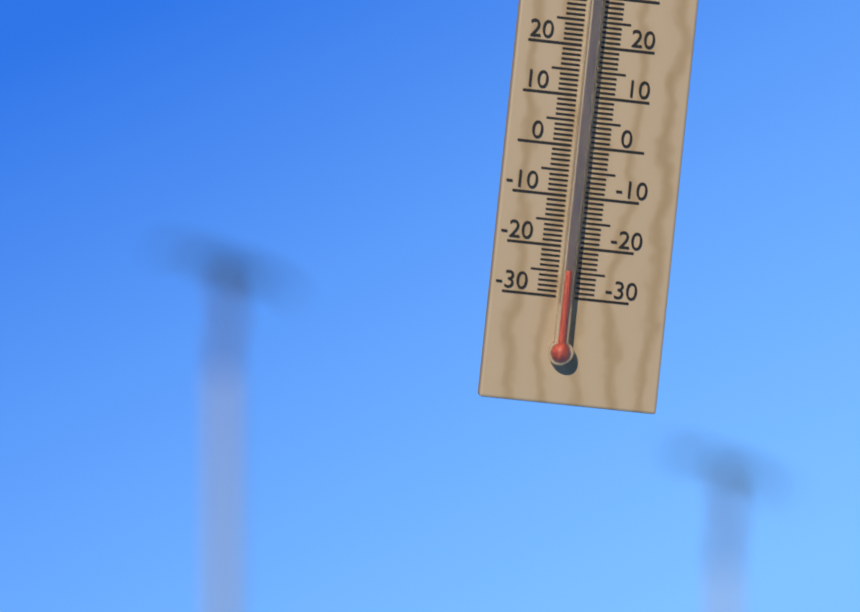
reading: -25 °C
